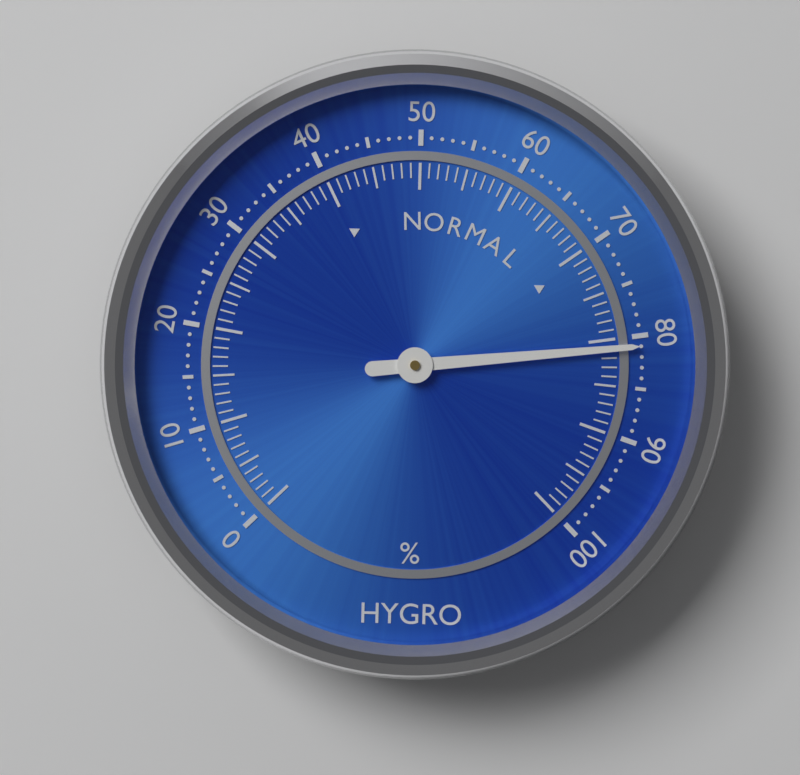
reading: 81 %
